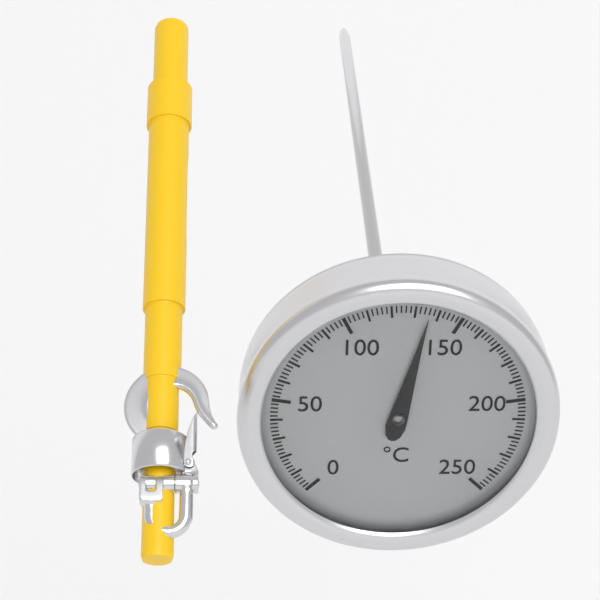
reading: 136 °C
